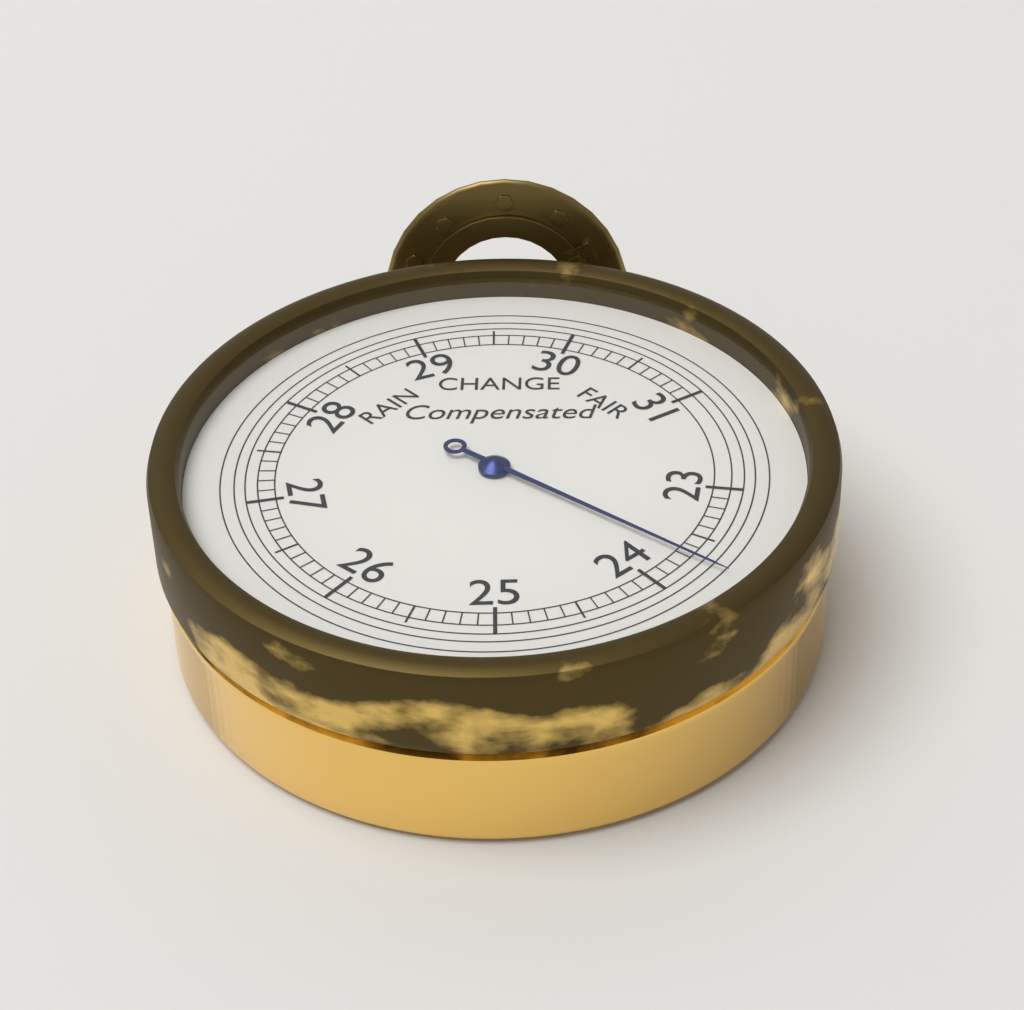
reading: 23.7 inHg
